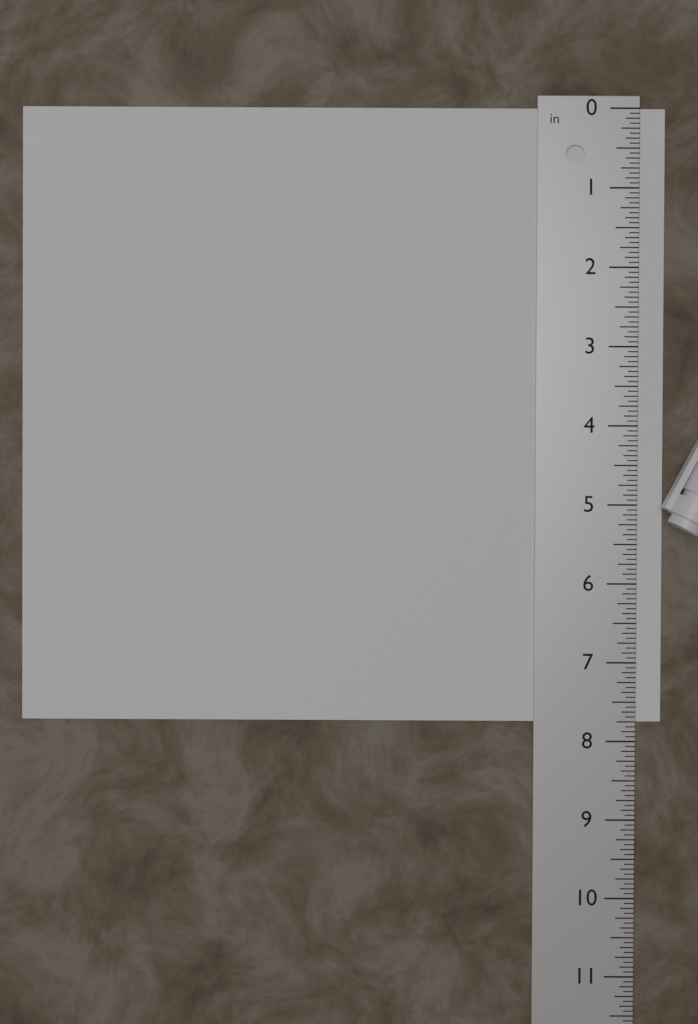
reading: 7.7500 in
